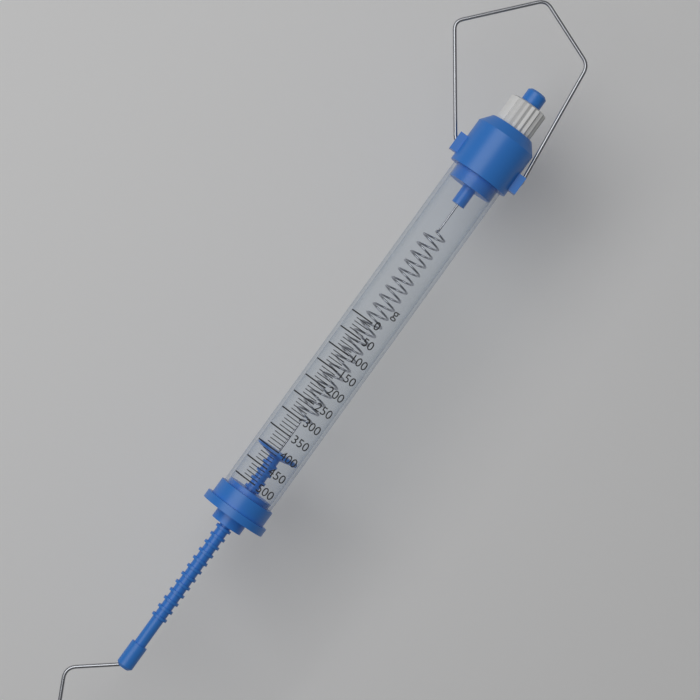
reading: 400 g
